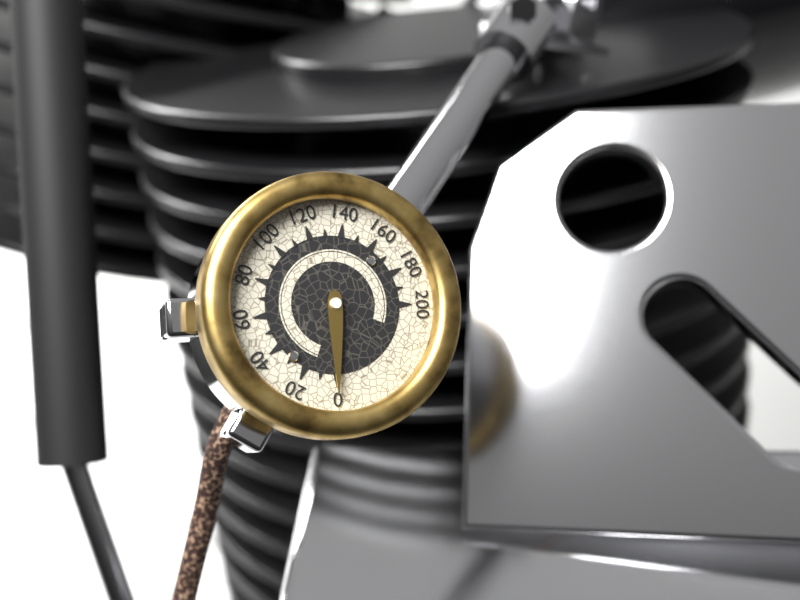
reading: 0 (no unit)
